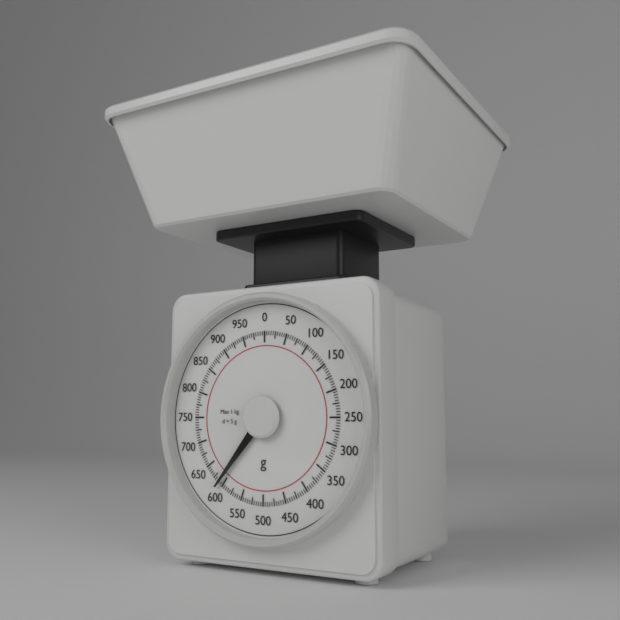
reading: 610 g
